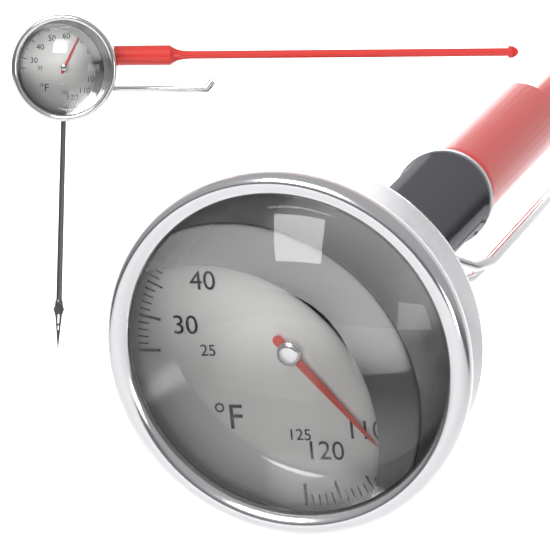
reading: 110 °F
